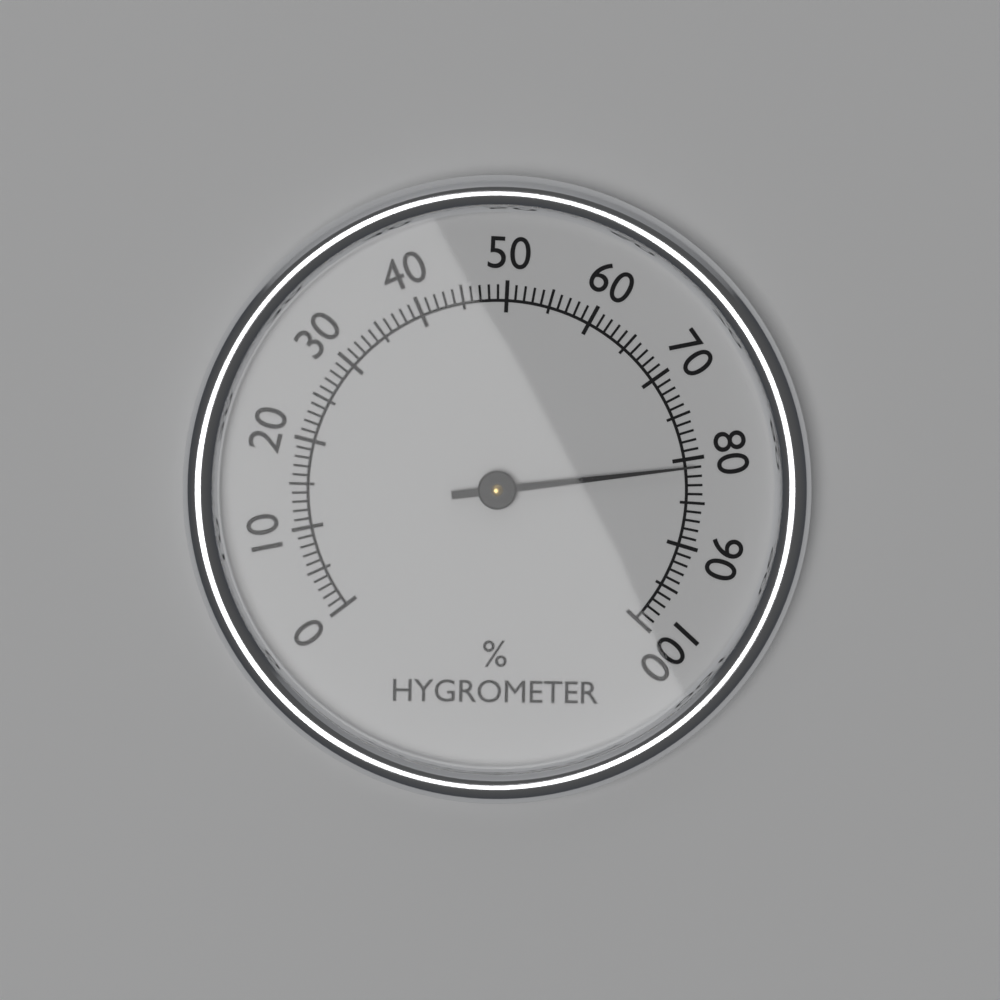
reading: 81 %
